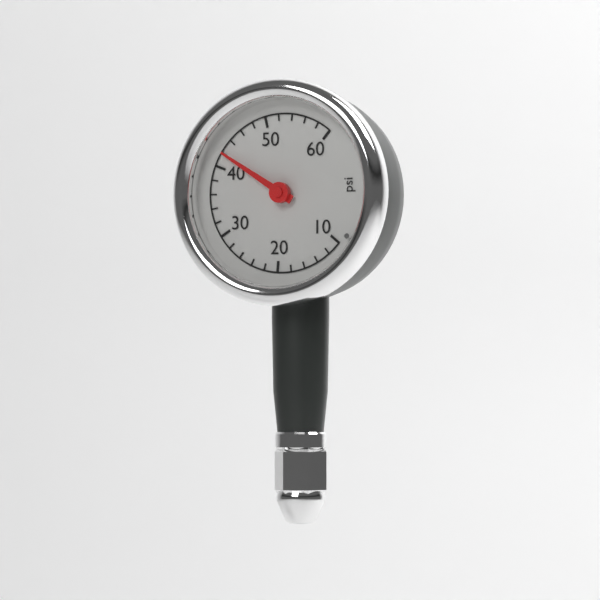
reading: 42 psi
